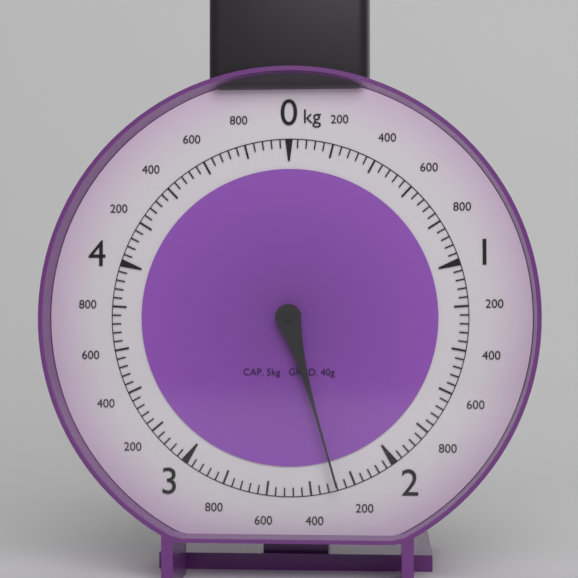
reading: 2.28 kg
